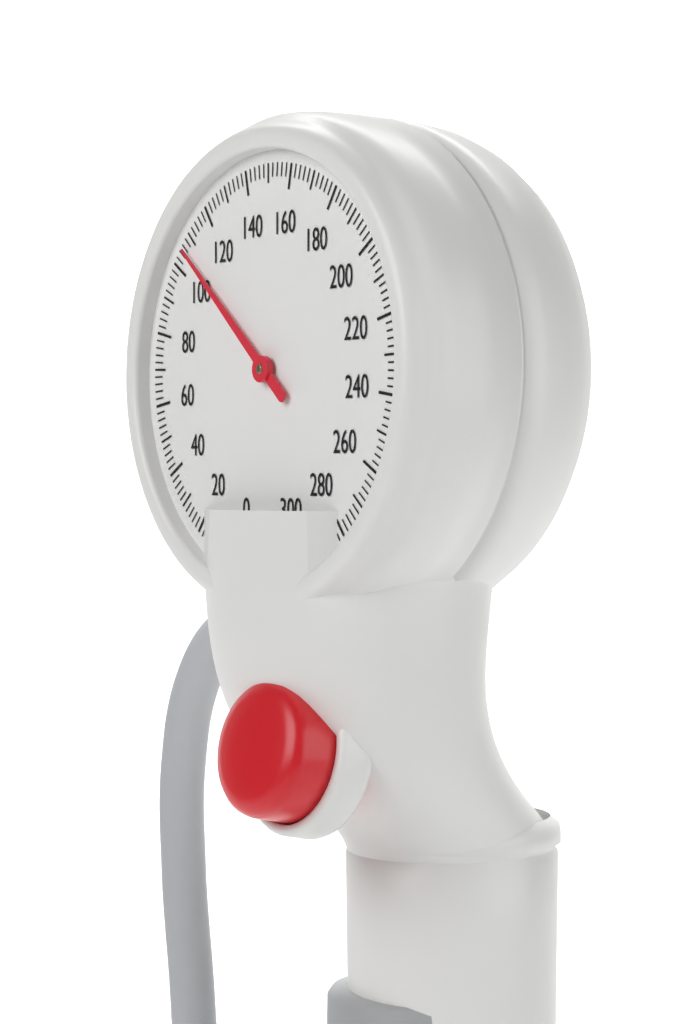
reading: 106 mmHg
